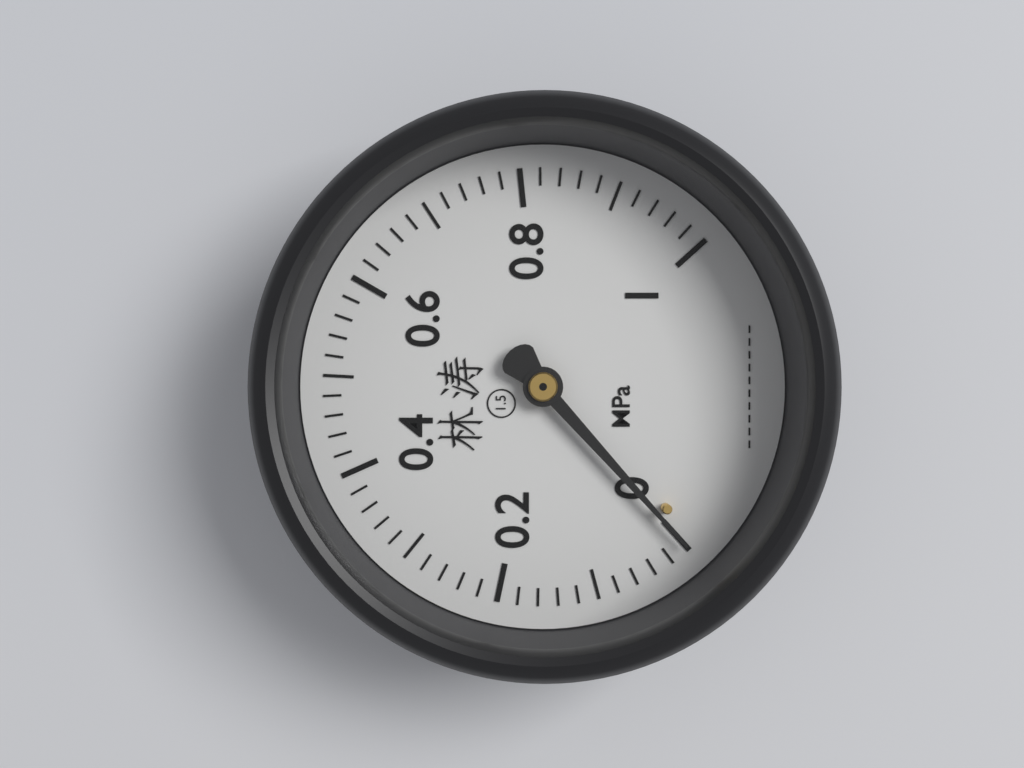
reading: 0.00 MPa
